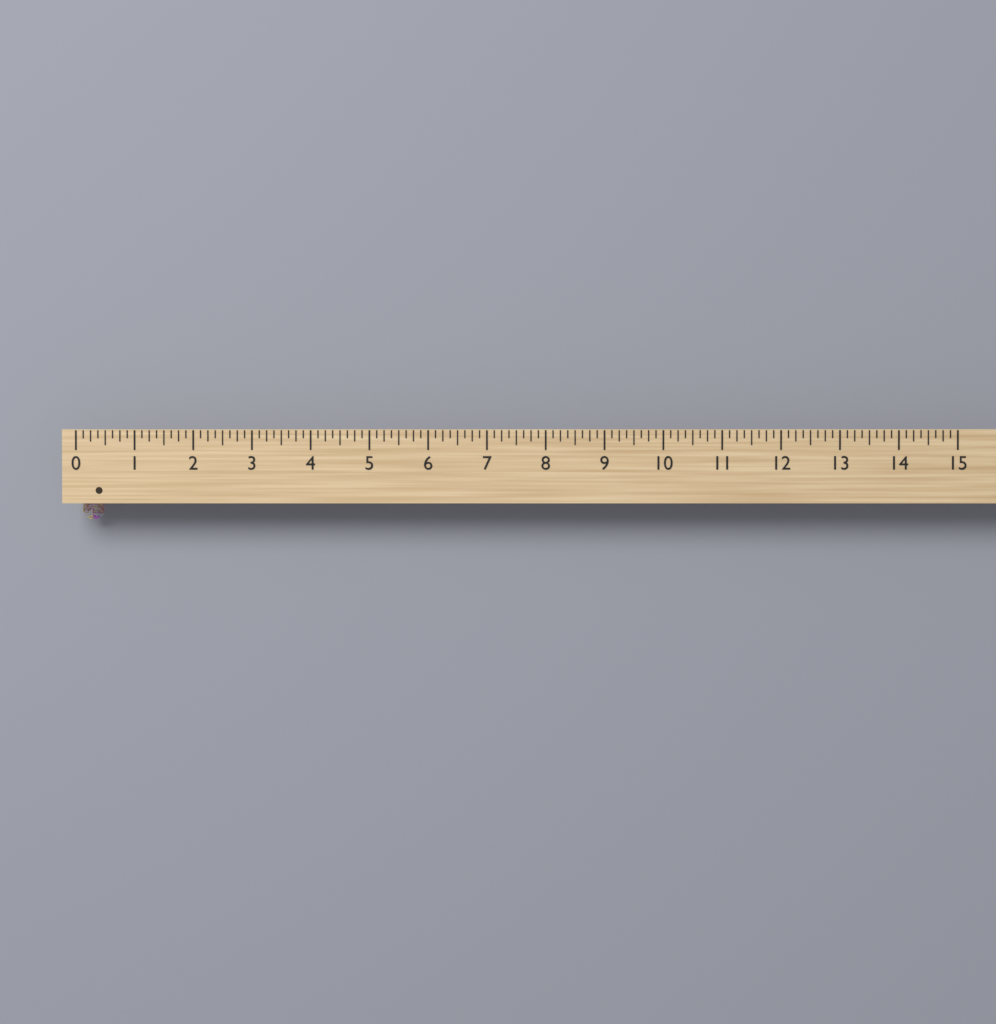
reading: 0.375 (no unit)
